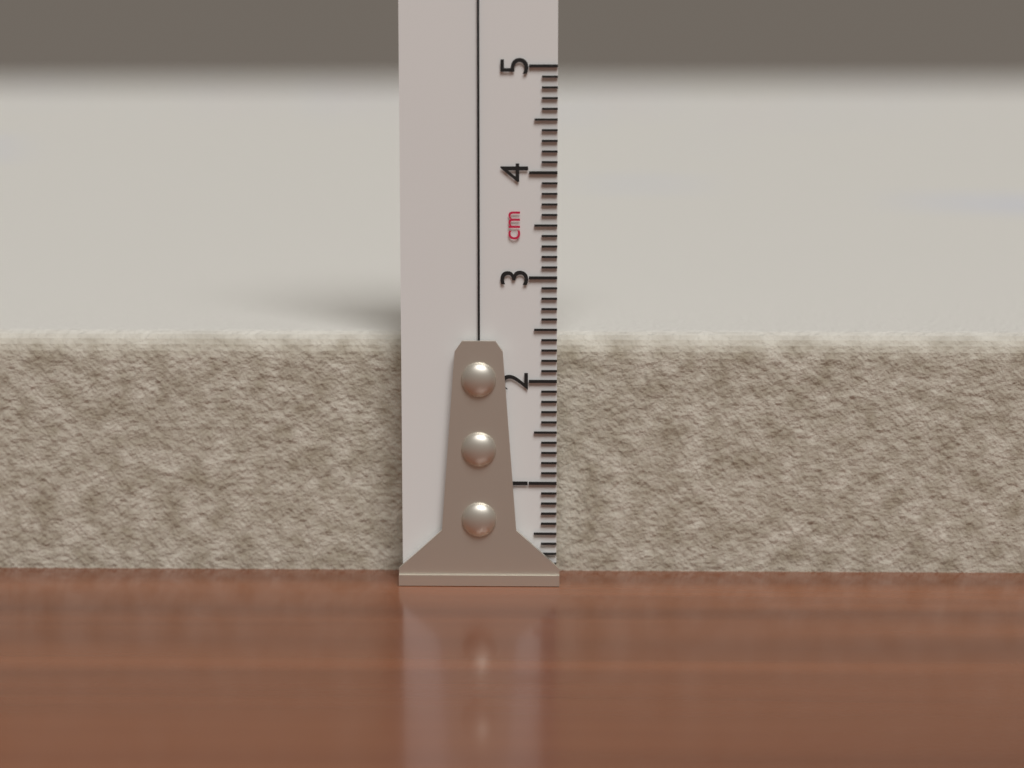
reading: 2.4 cm
